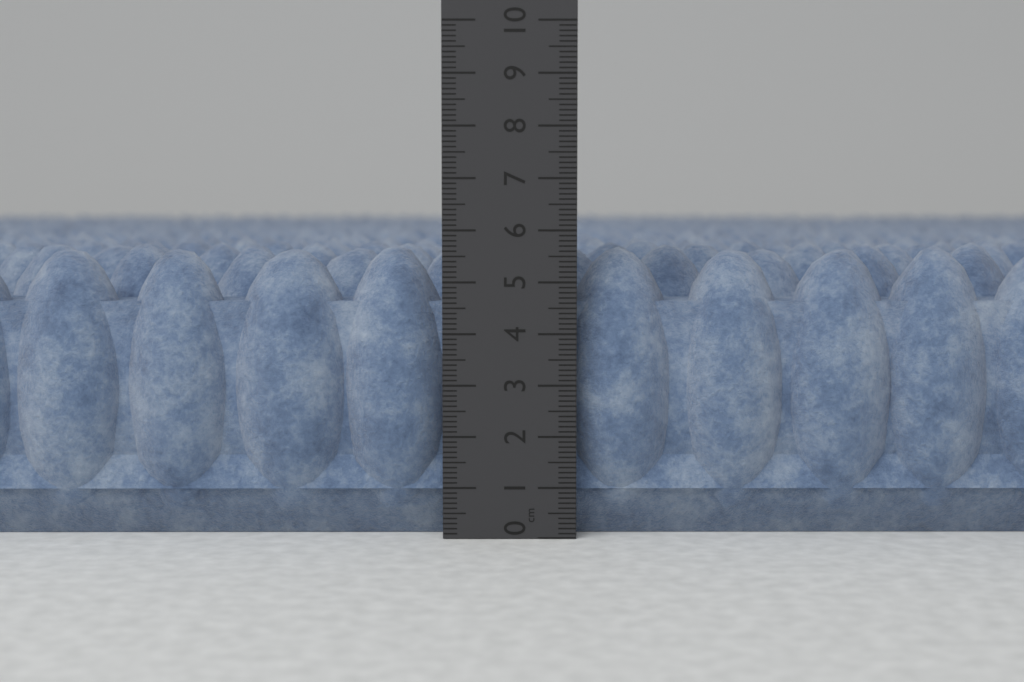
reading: 5.7 cm
